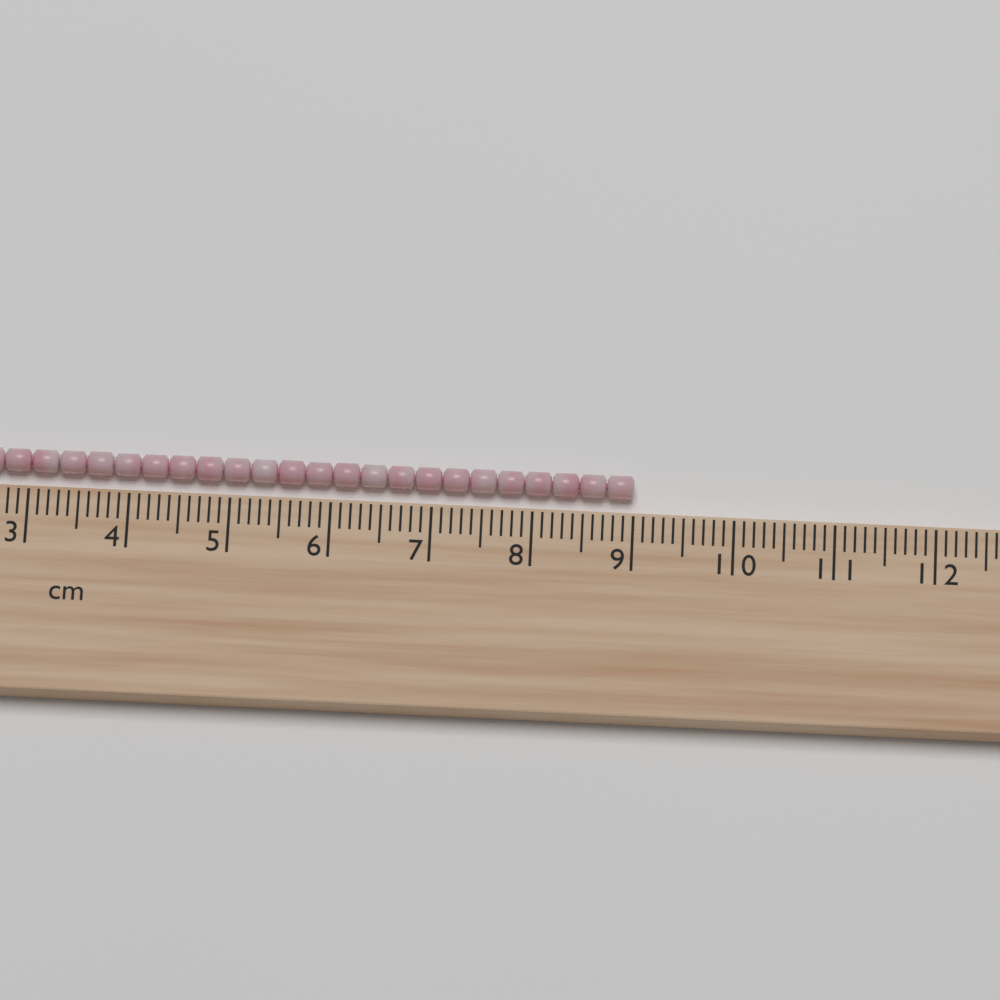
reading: 9.0 cm
